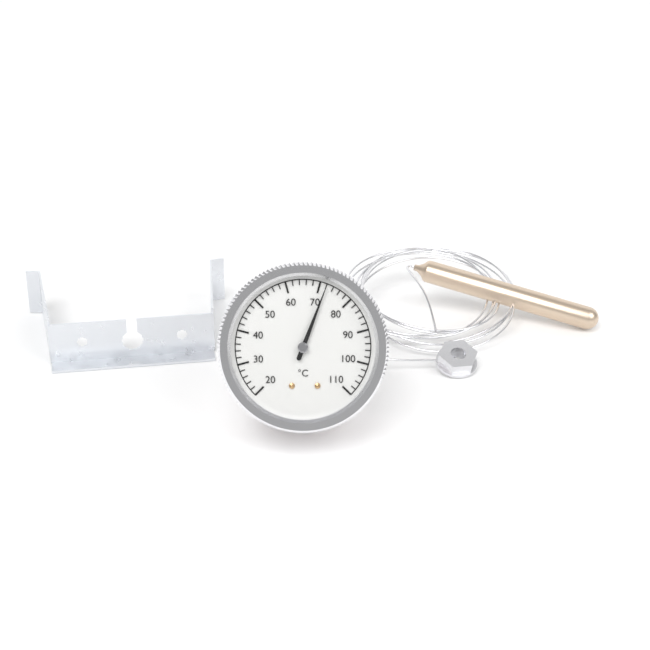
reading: 72 °C
